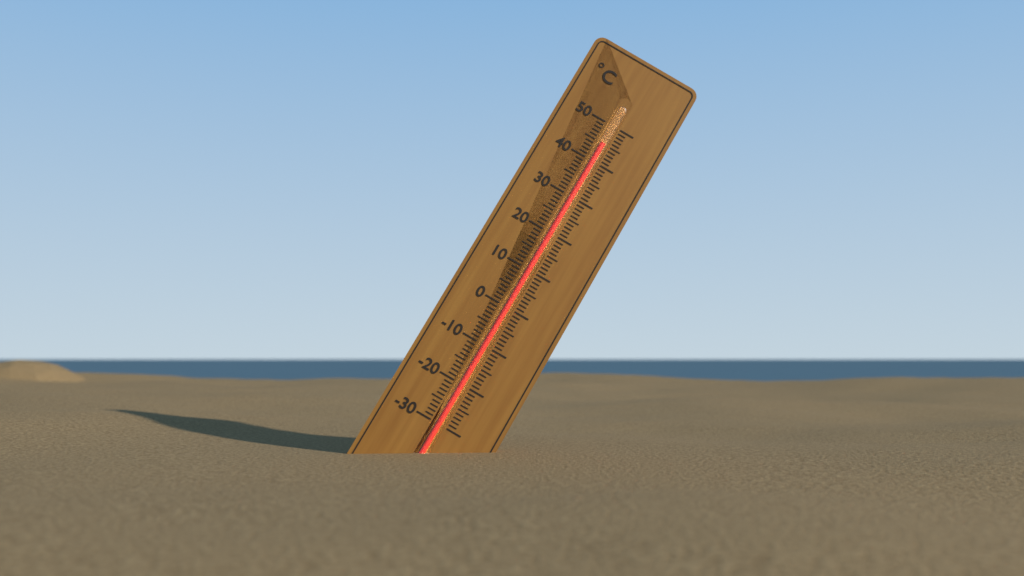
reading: 45 °C
